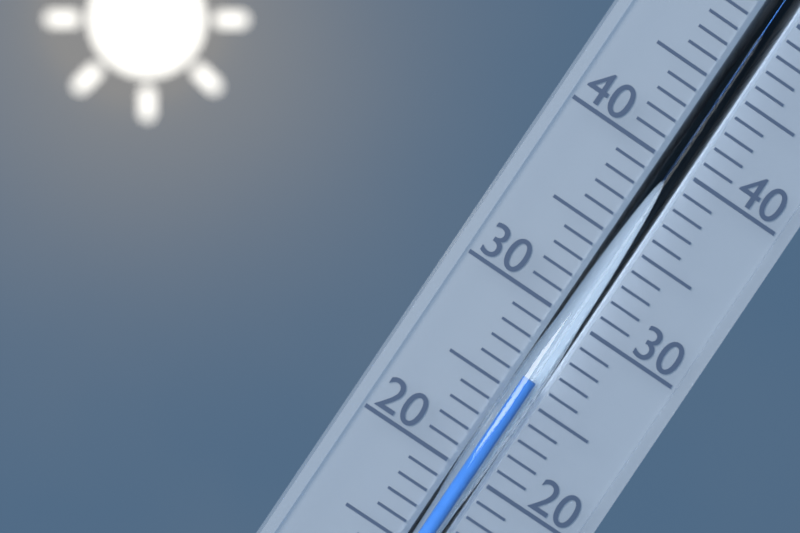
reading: 26 °C
